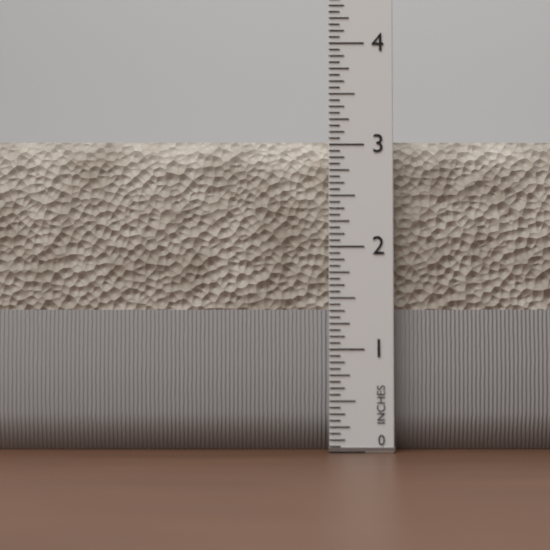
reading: 3.0625 in
